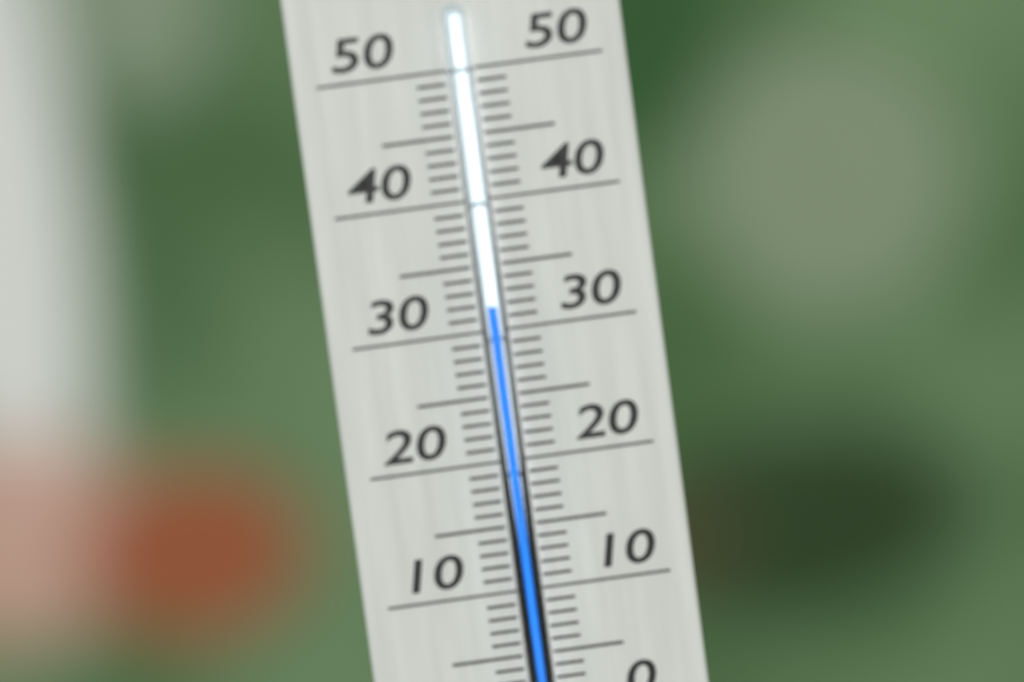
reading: 32 °C
